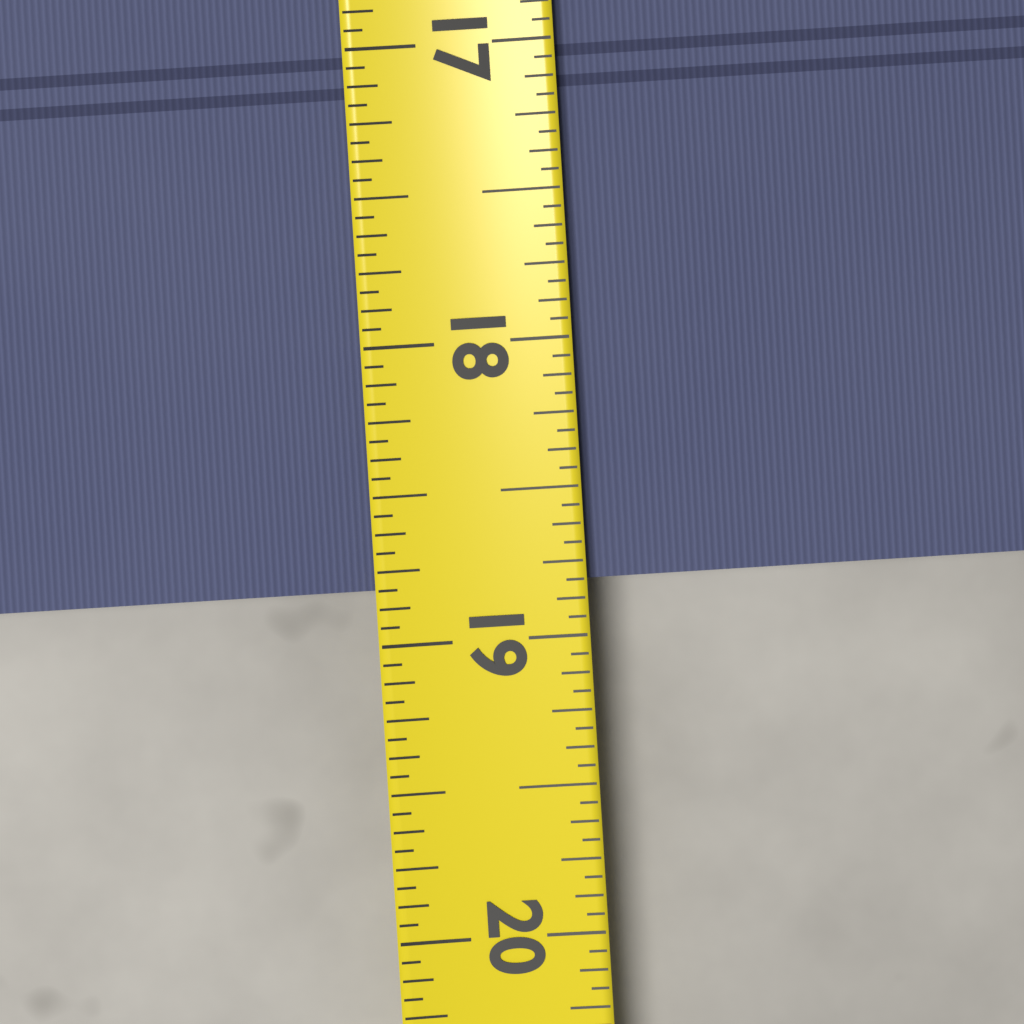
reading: 18.8125 (no unit)
